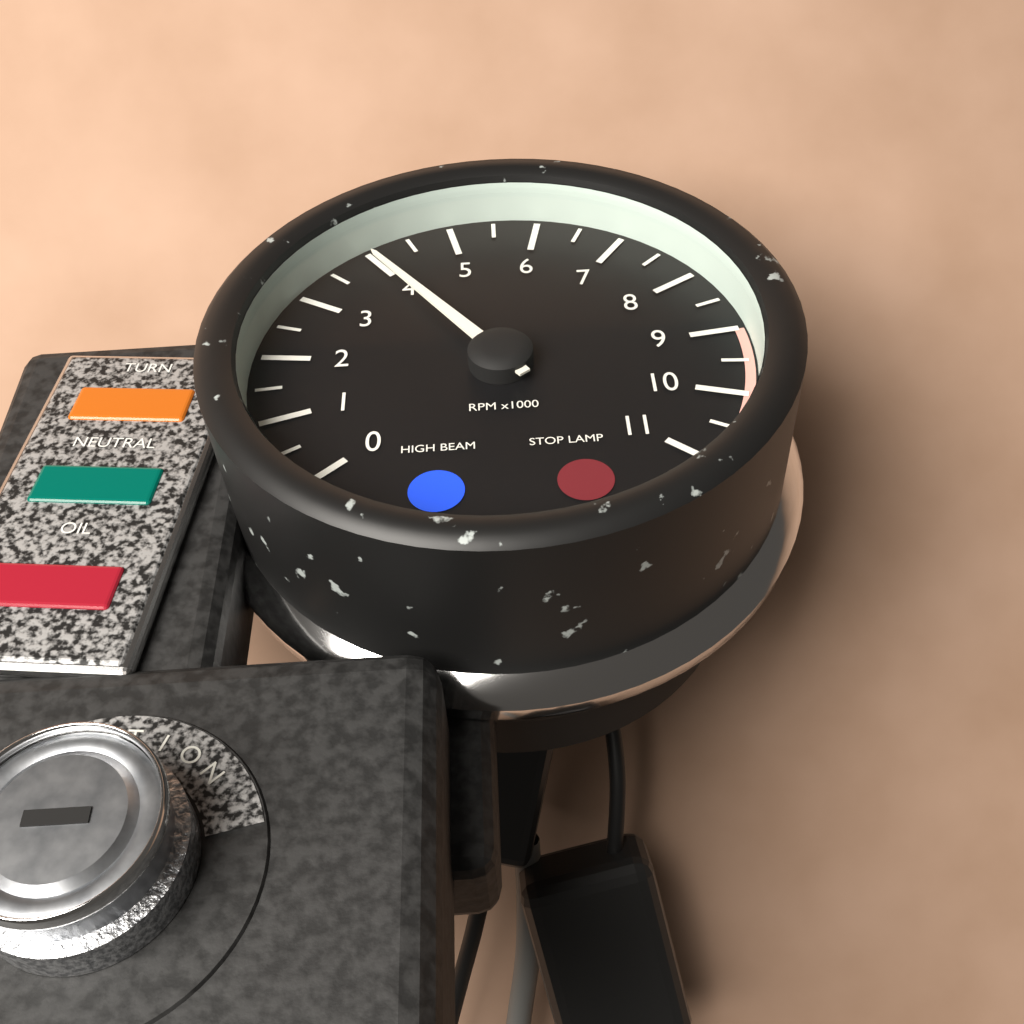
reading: 4000 RPM
